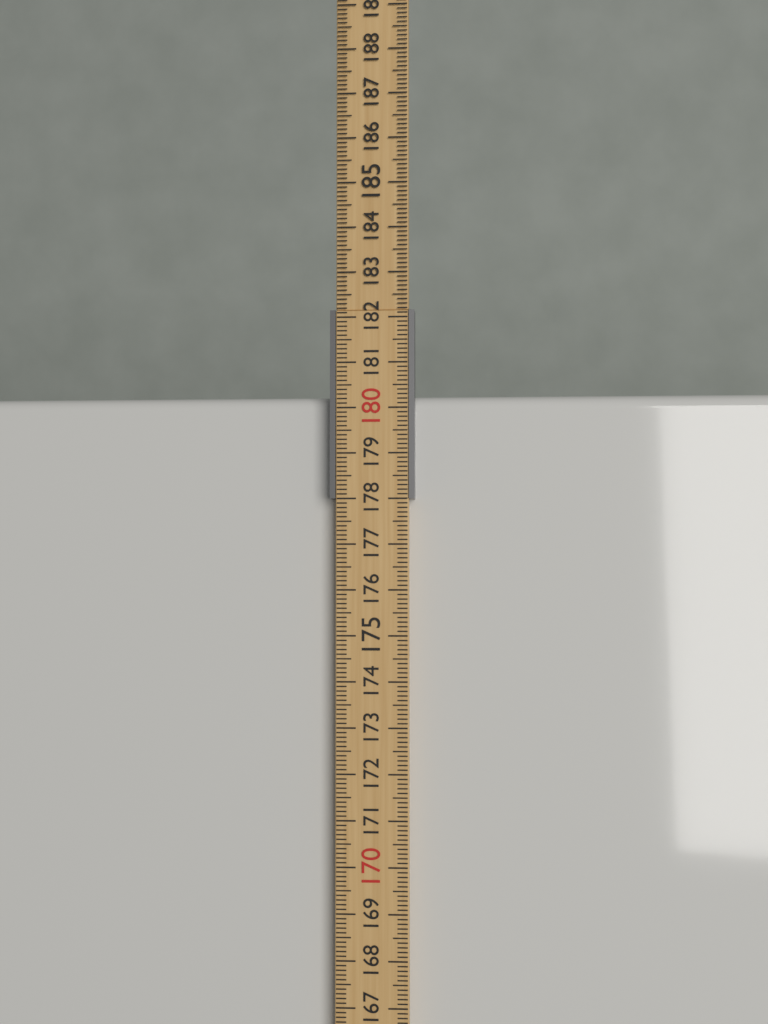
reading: 180.3 cm
